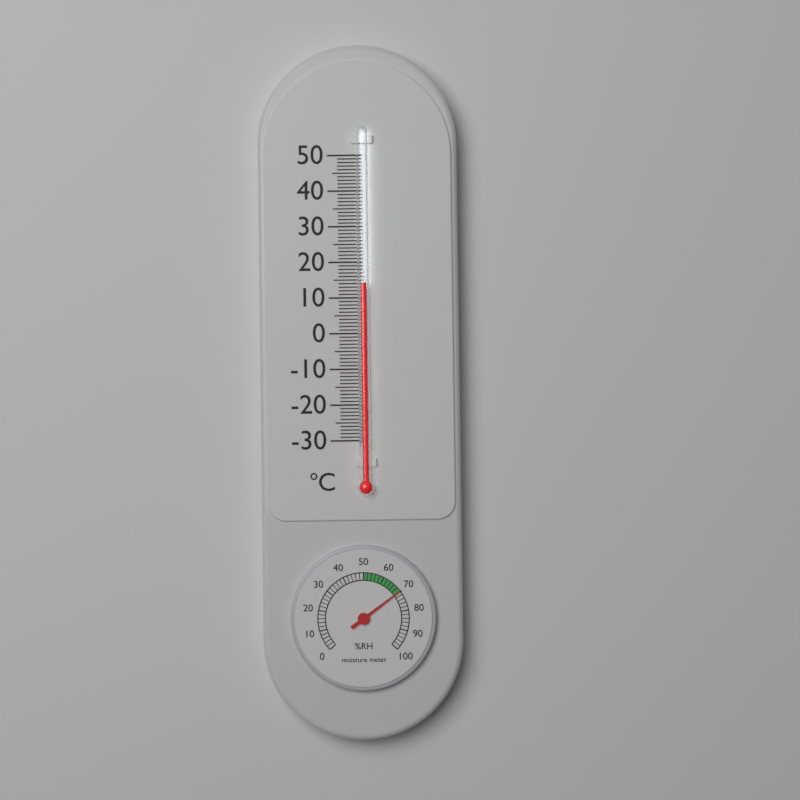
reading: 14 °C
